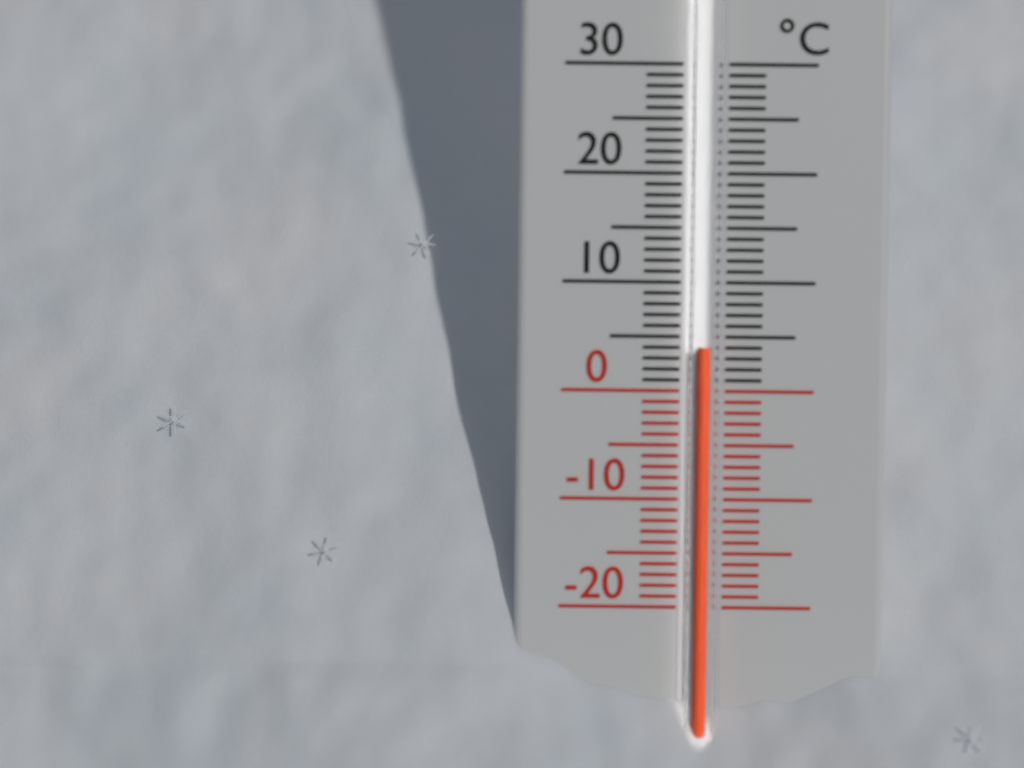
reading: 4 °C
